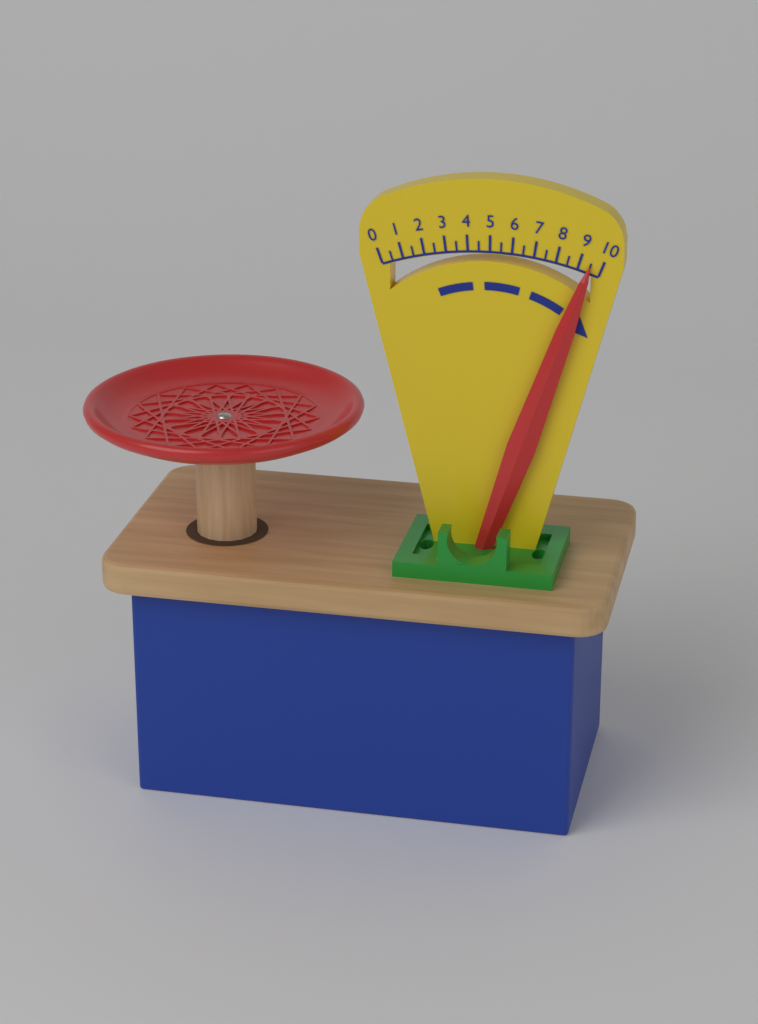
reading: 9.5 (no unit)
